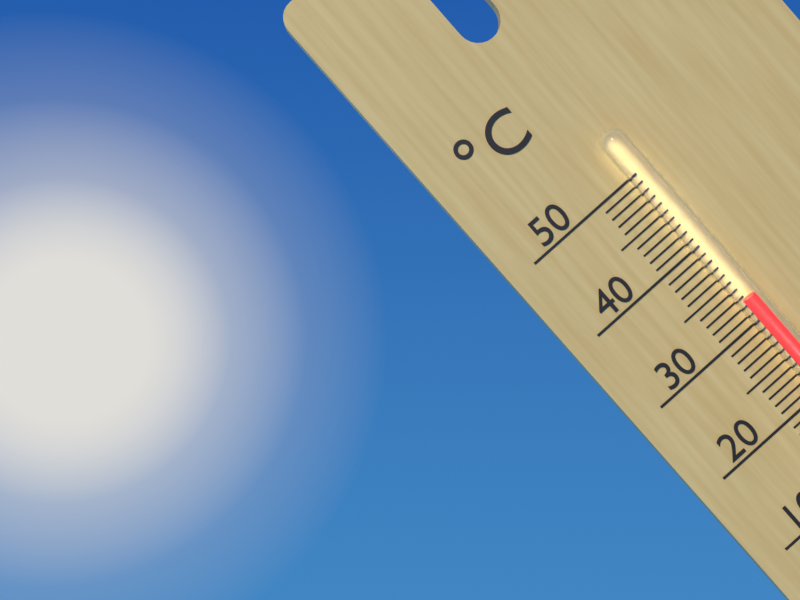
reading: 33 °C
